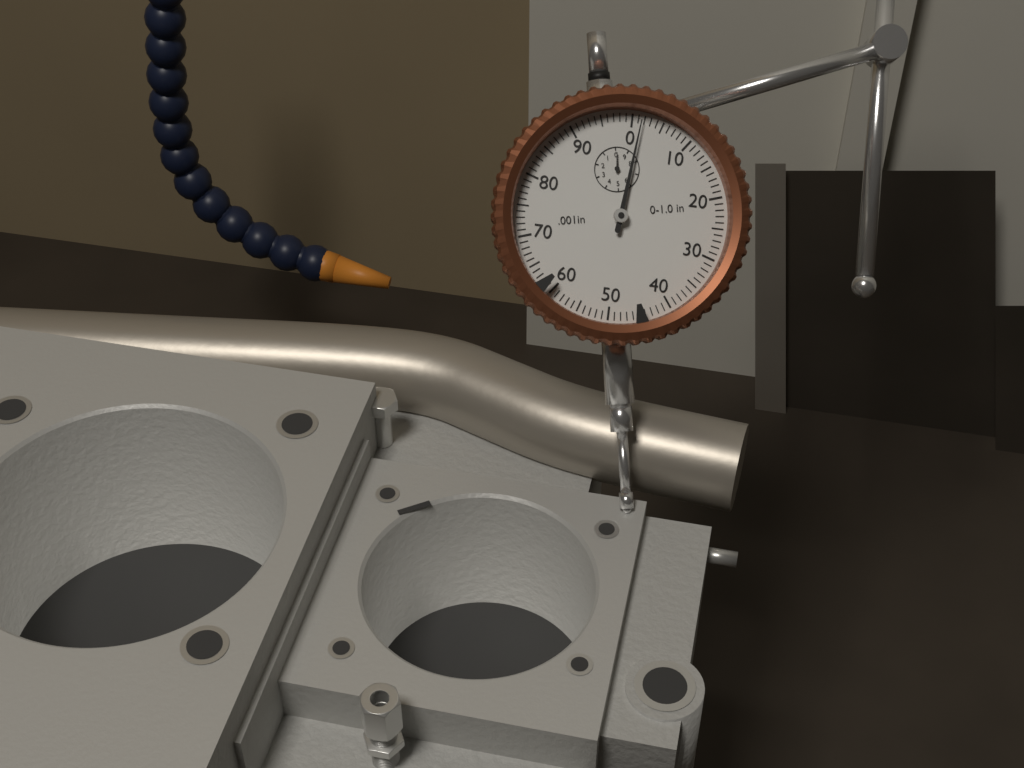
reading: 0.0015 in
